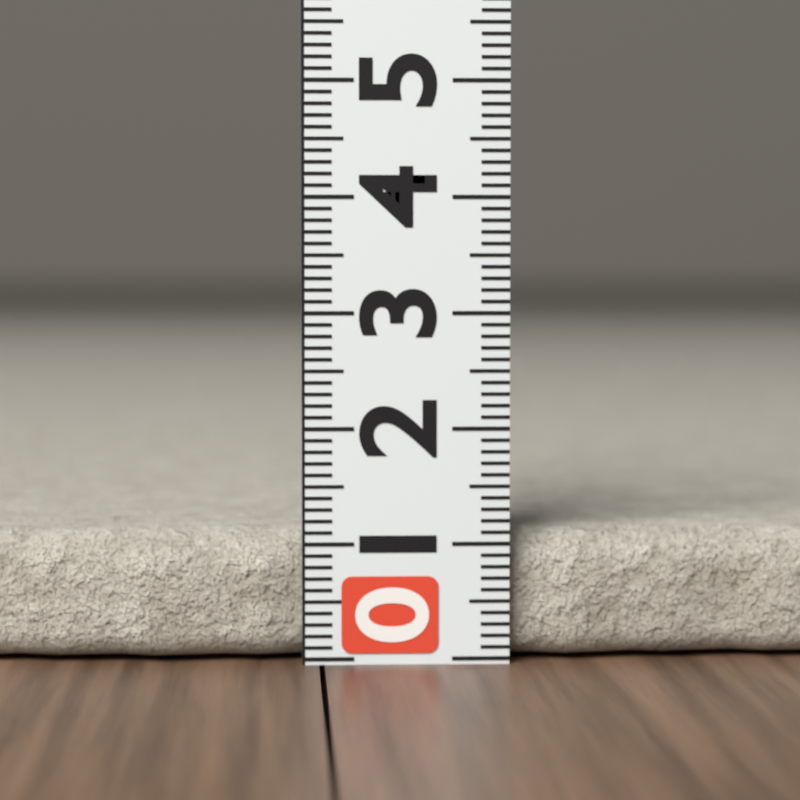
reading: 1.1 (no unit)
